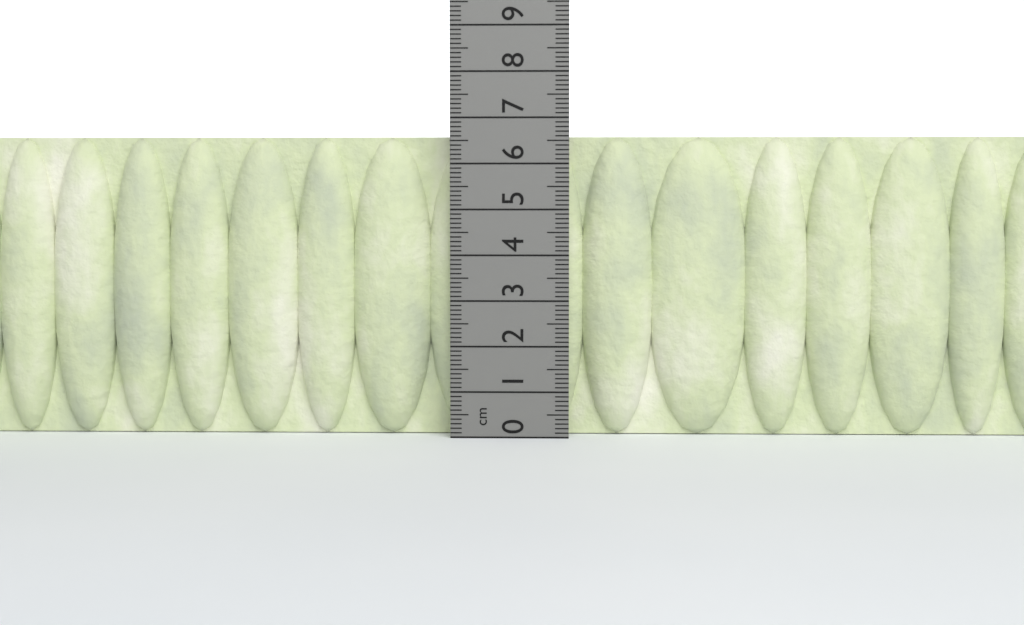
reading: 6.6 cm
